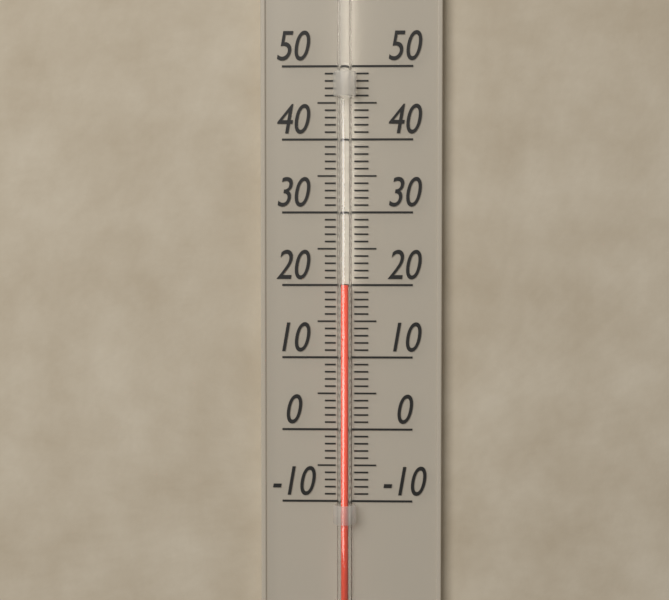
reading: 20 (no unit)
